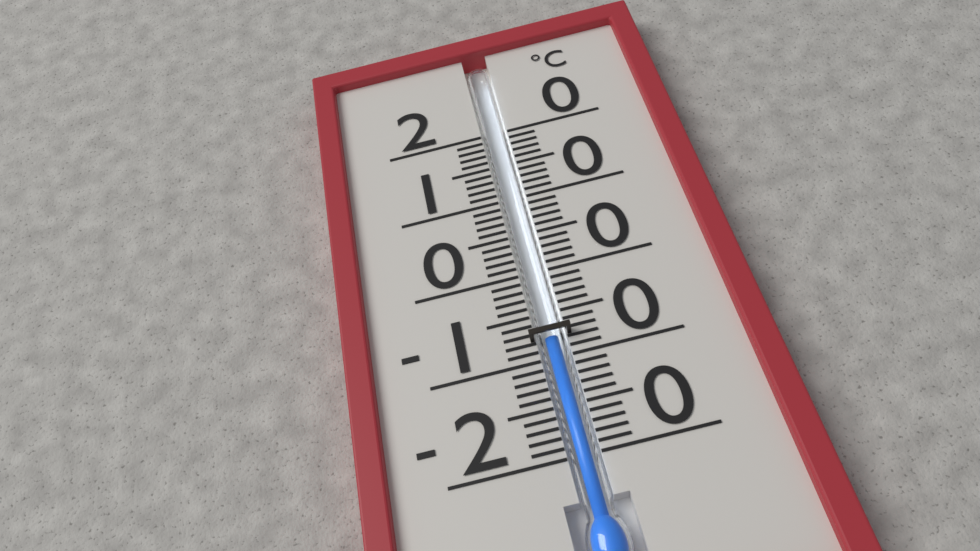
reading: -8 °C
